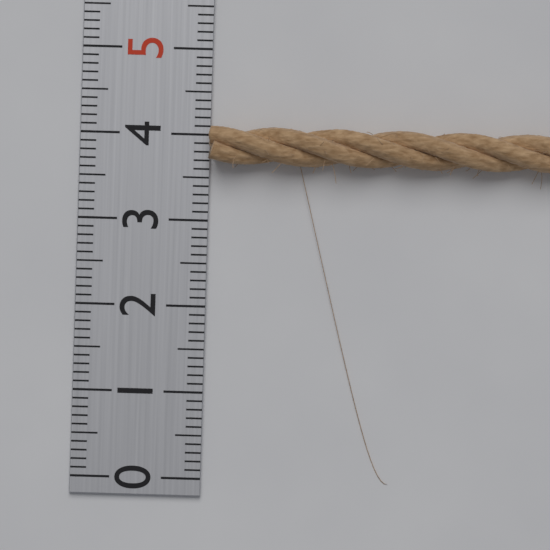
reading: 4.1 (no unit)
